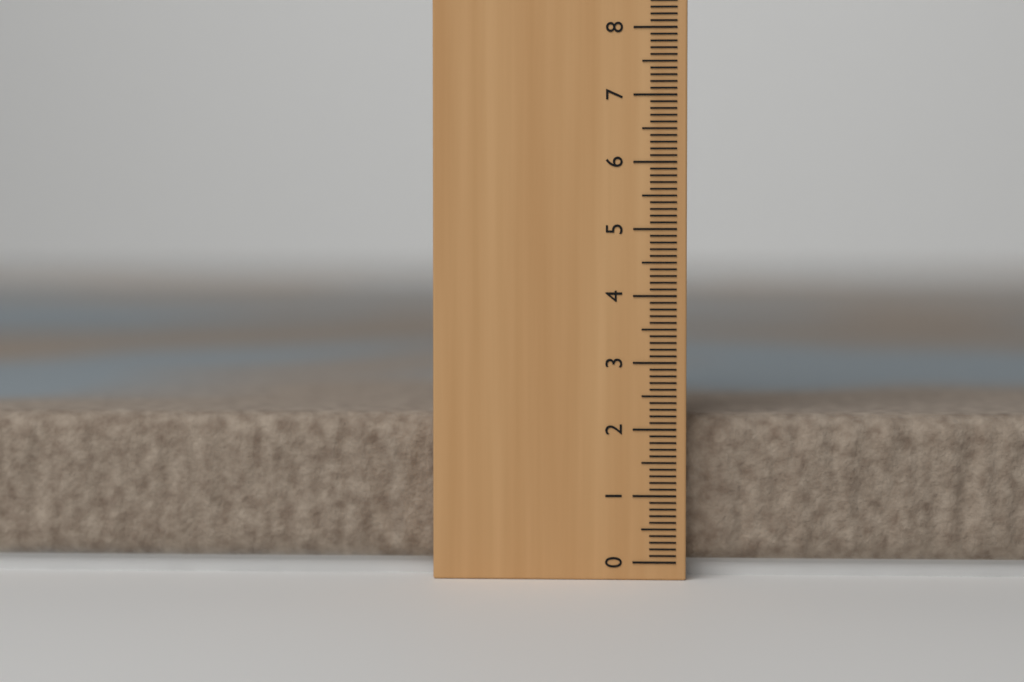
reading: 2.2 cm
